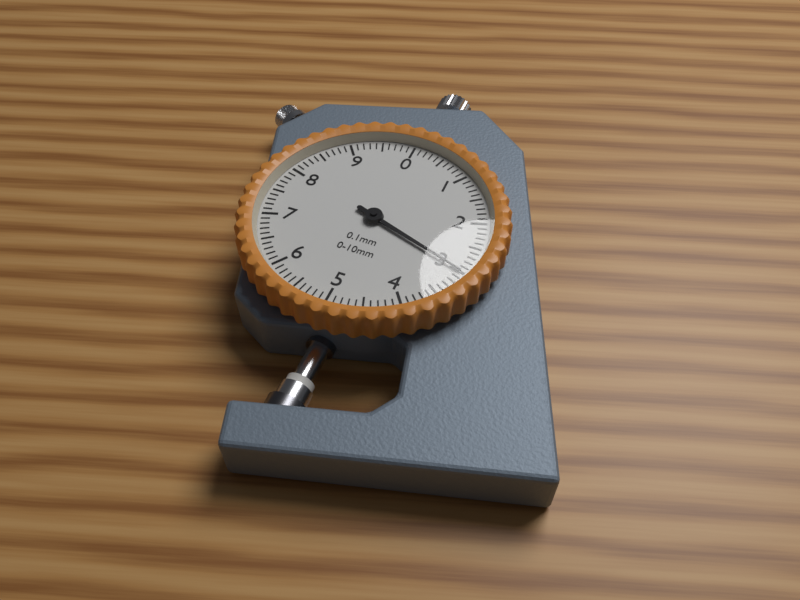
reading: 3.0 mm
